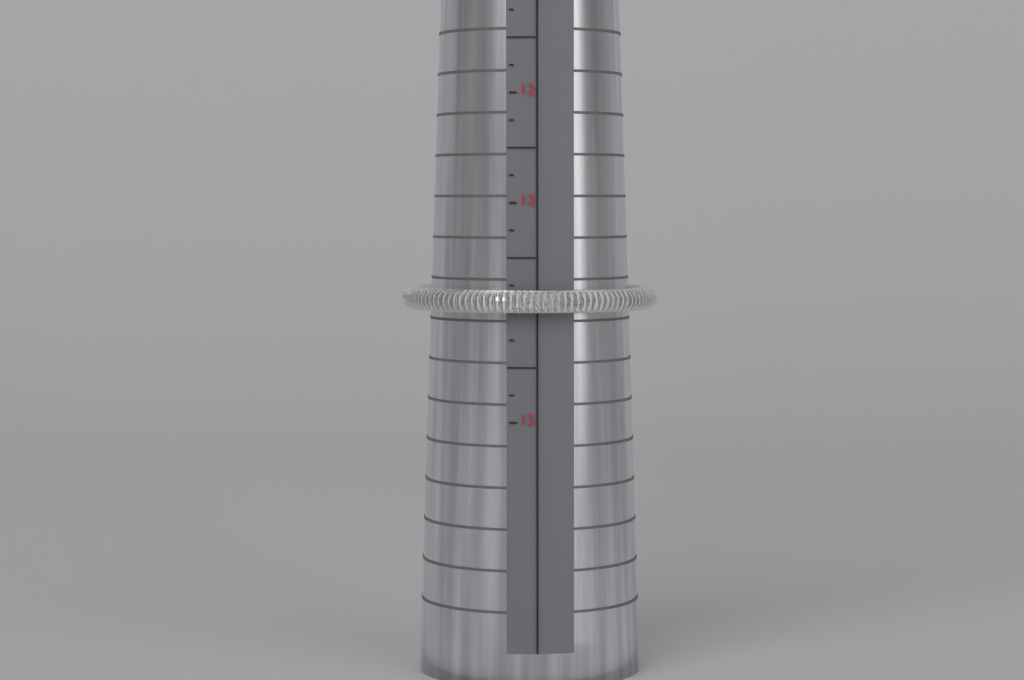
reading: 14.00 (no unit)
